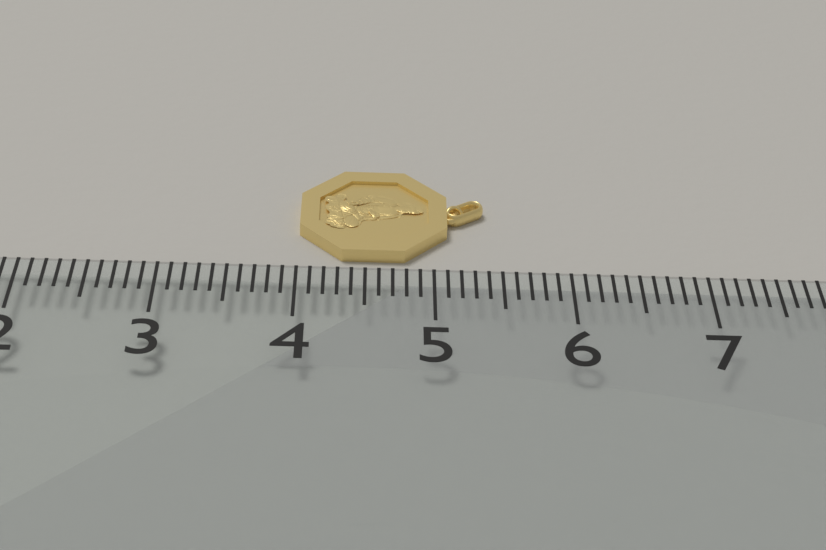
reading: 5.4 (no unit)
